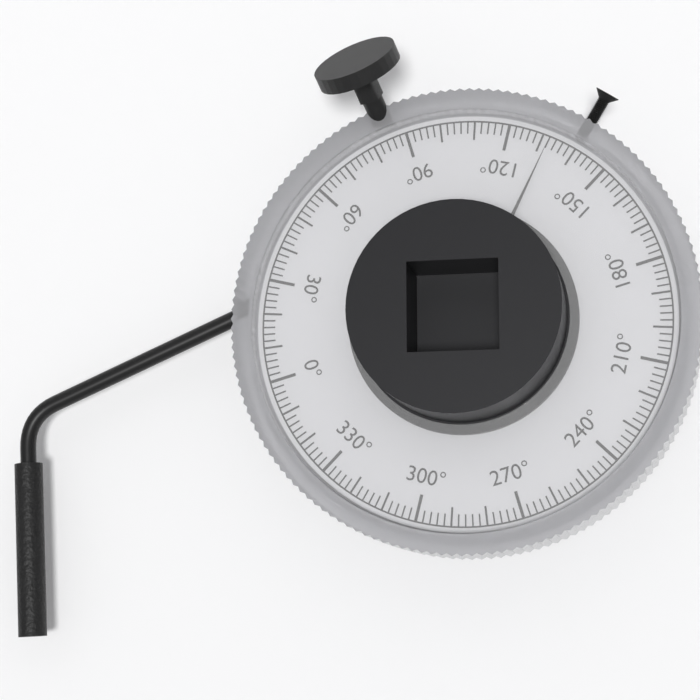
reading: 132 °
